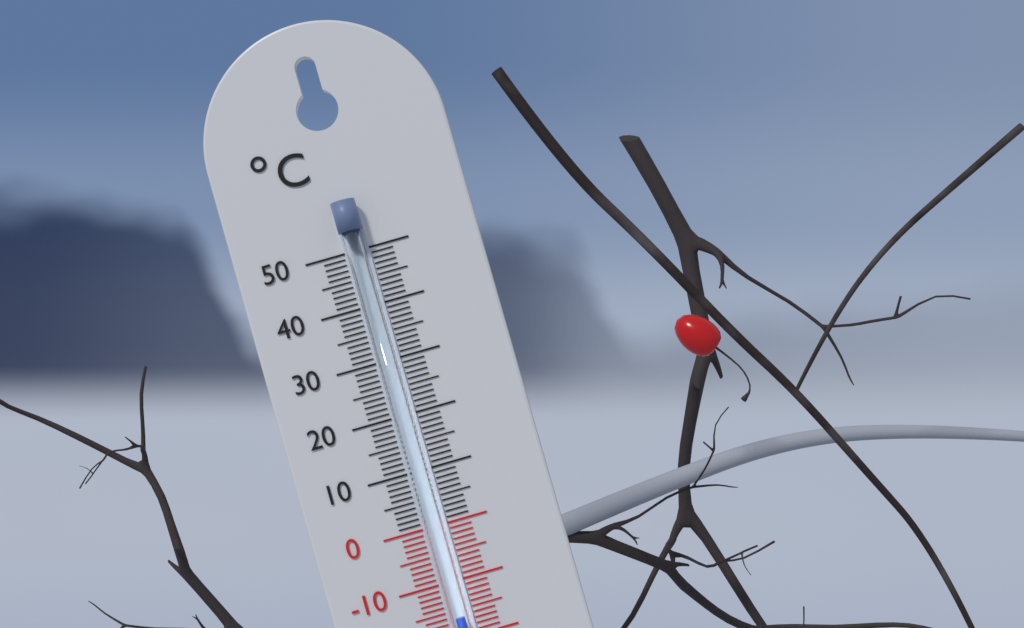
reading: -16 °C
